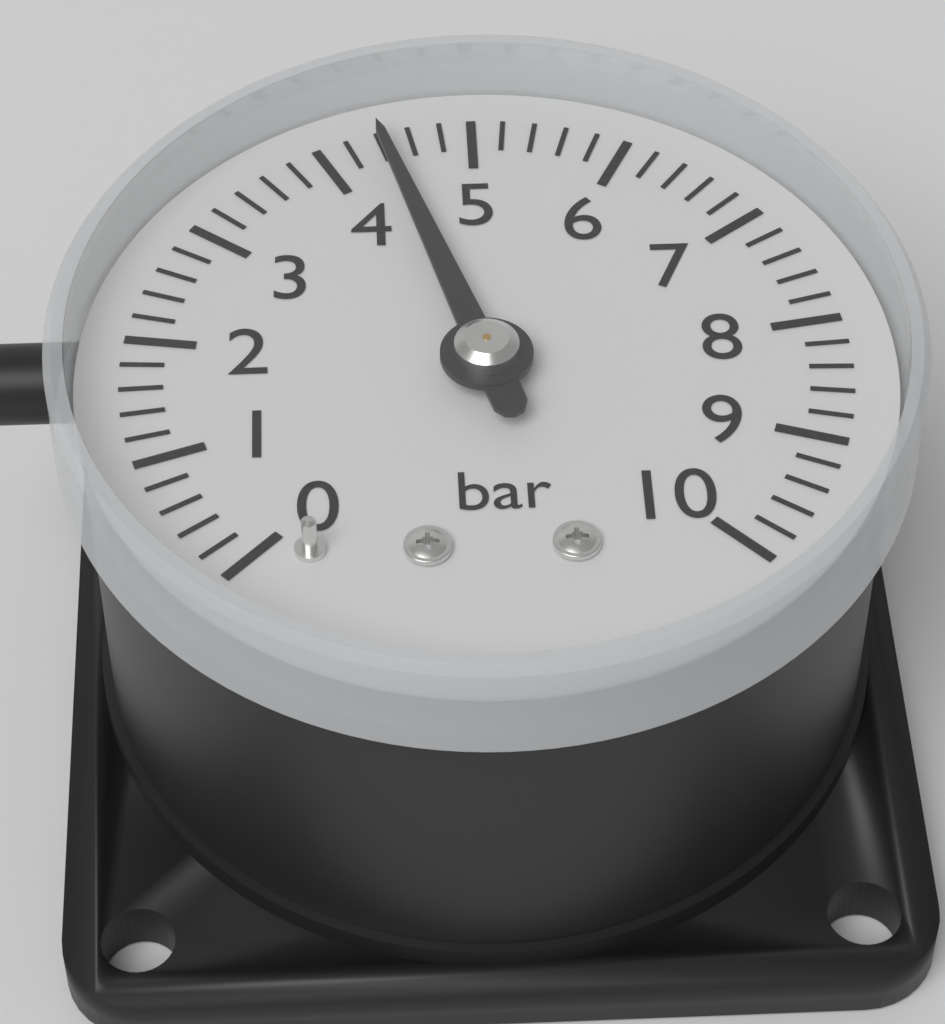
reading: 4.4 bar
